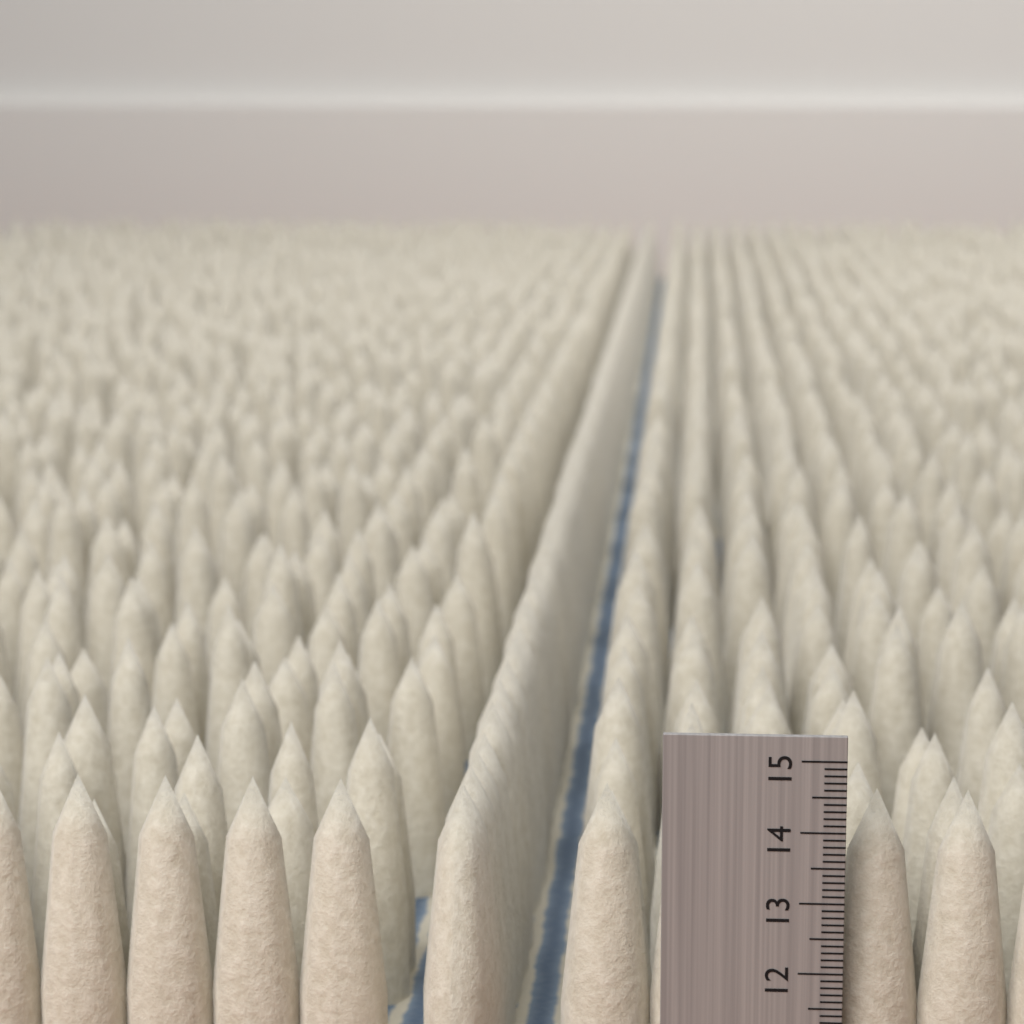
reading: 14.4 (no unit)
